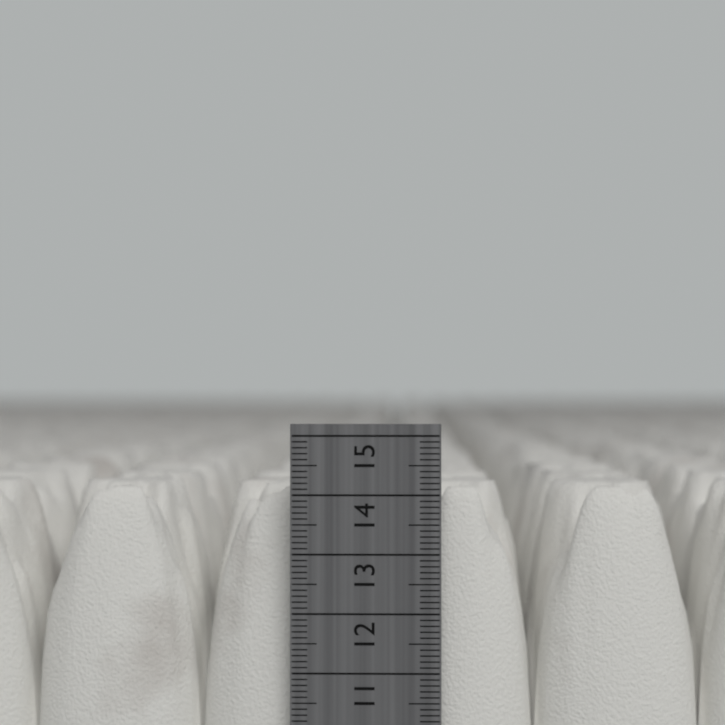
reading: 14.1 cm
